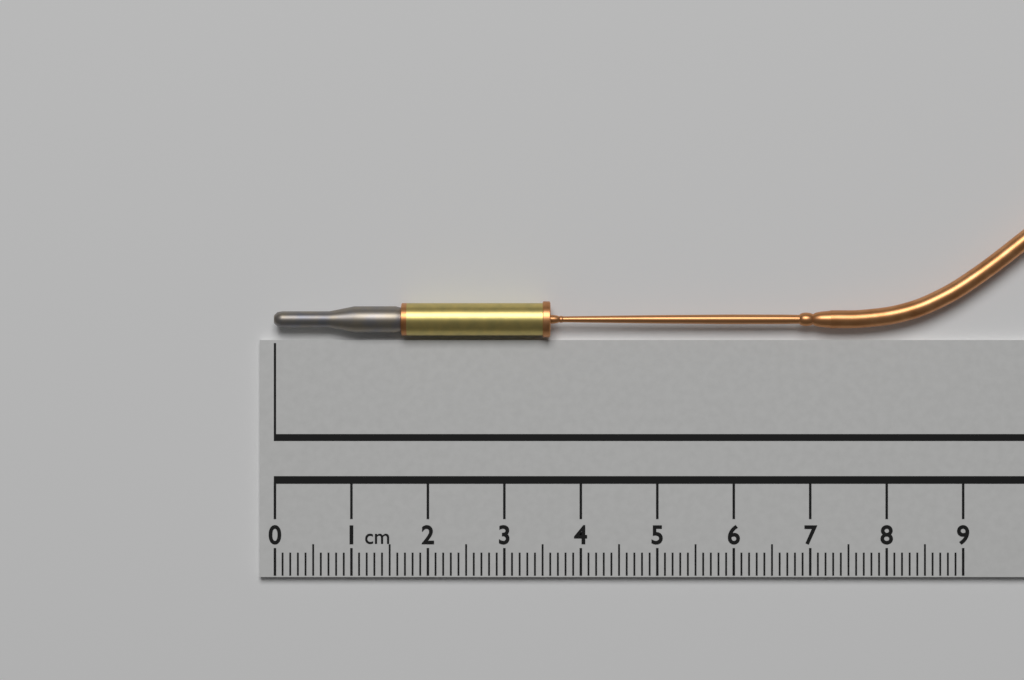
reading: 3.6 cm
